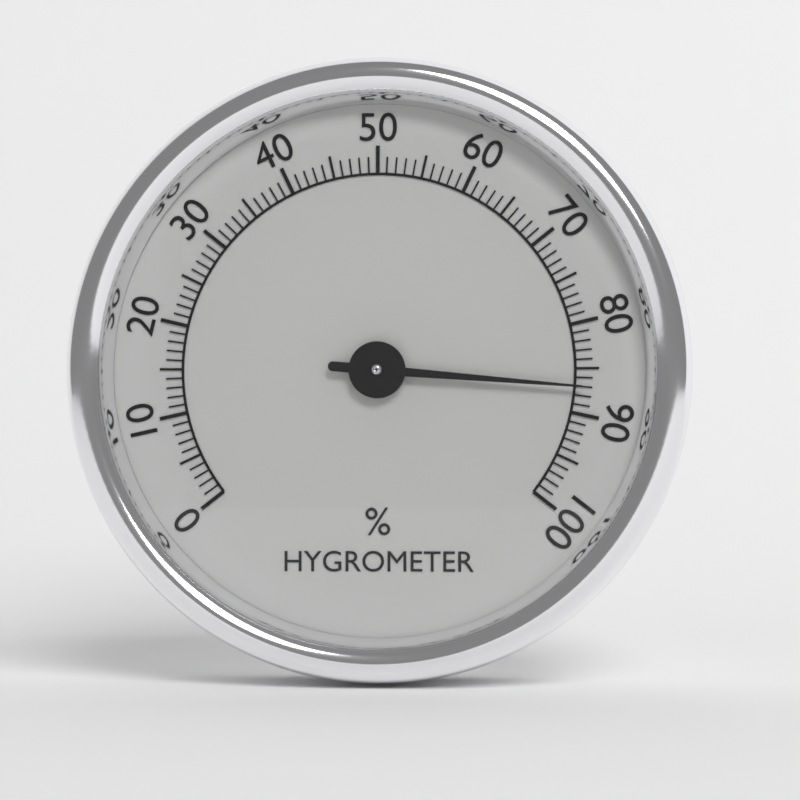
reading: 87 %
